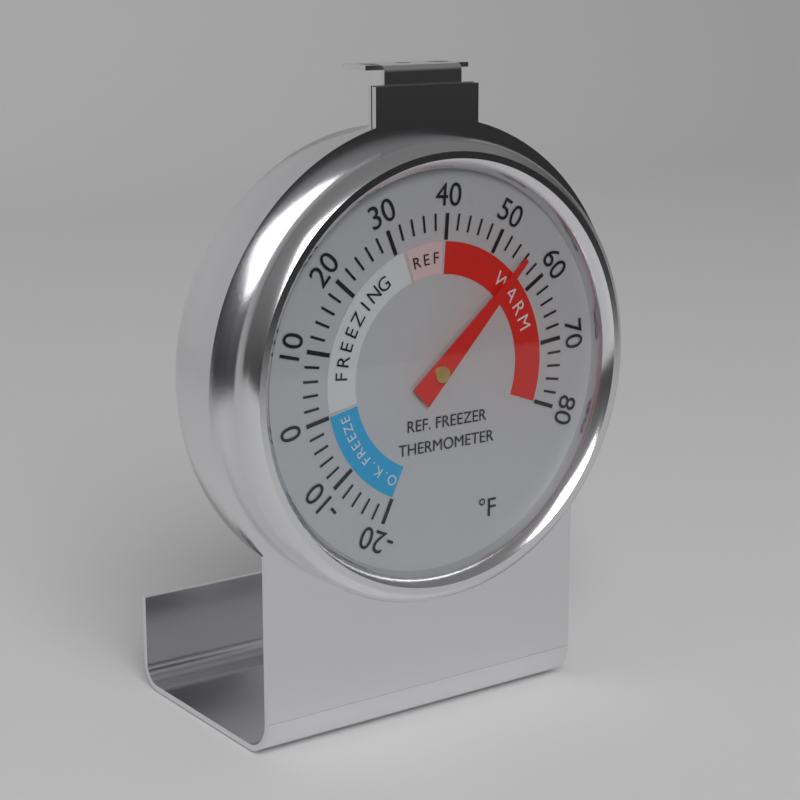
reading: 56 °F
